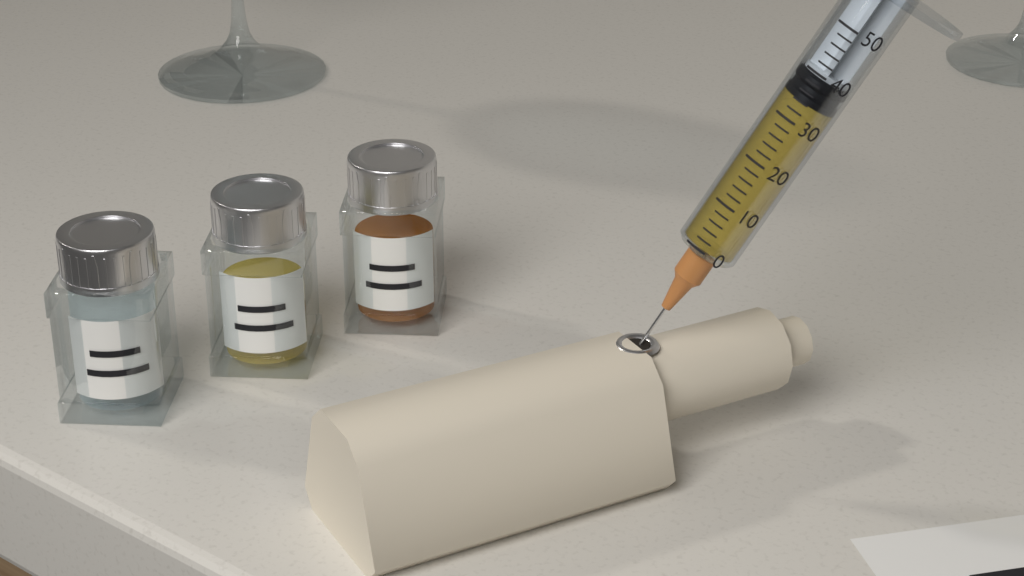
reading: 34 (no unit)
